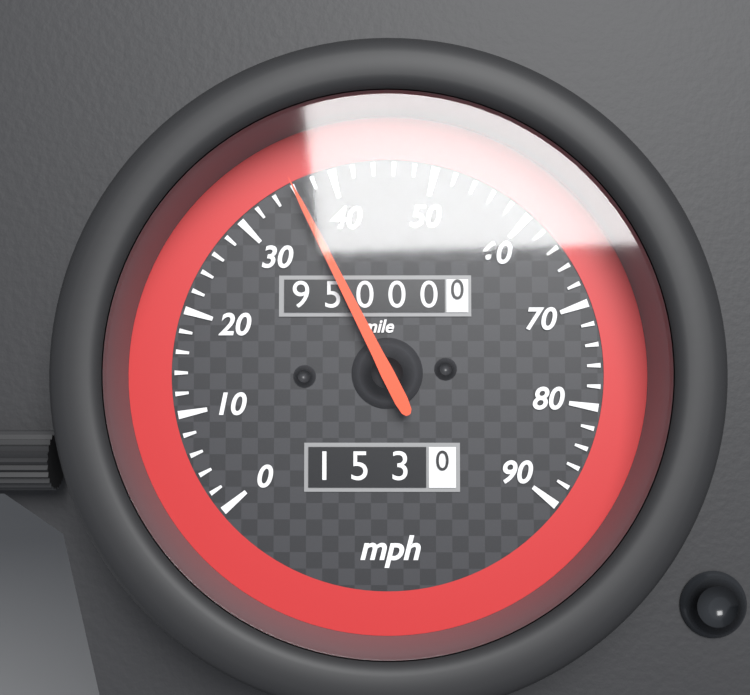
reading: 36 mph
